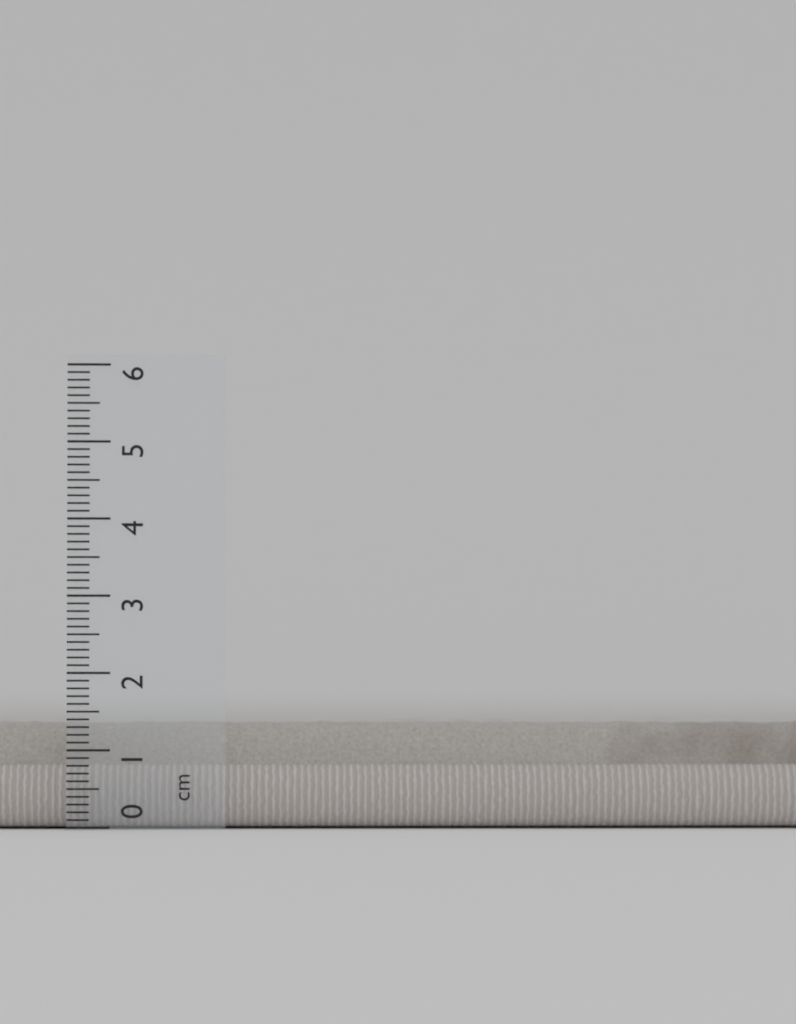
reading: 1.4 cm
